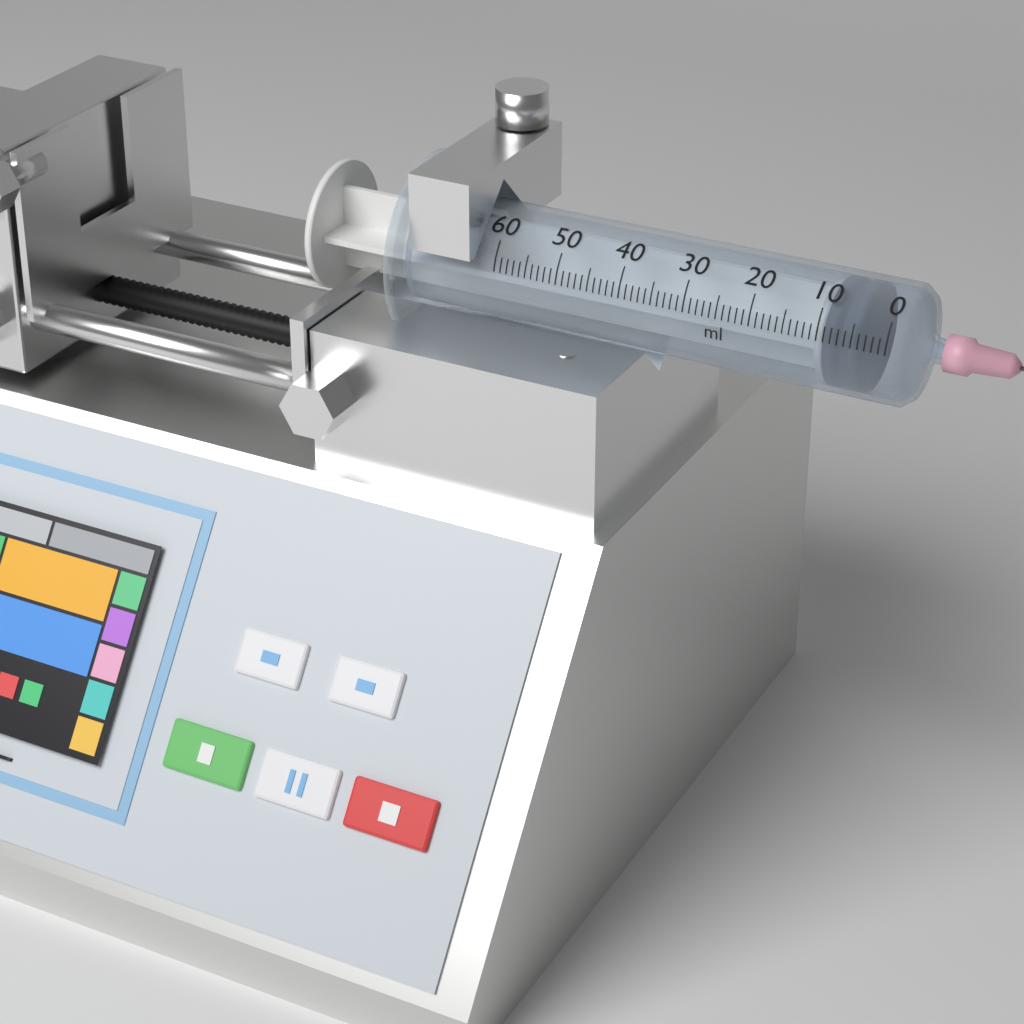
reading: 4 ml
